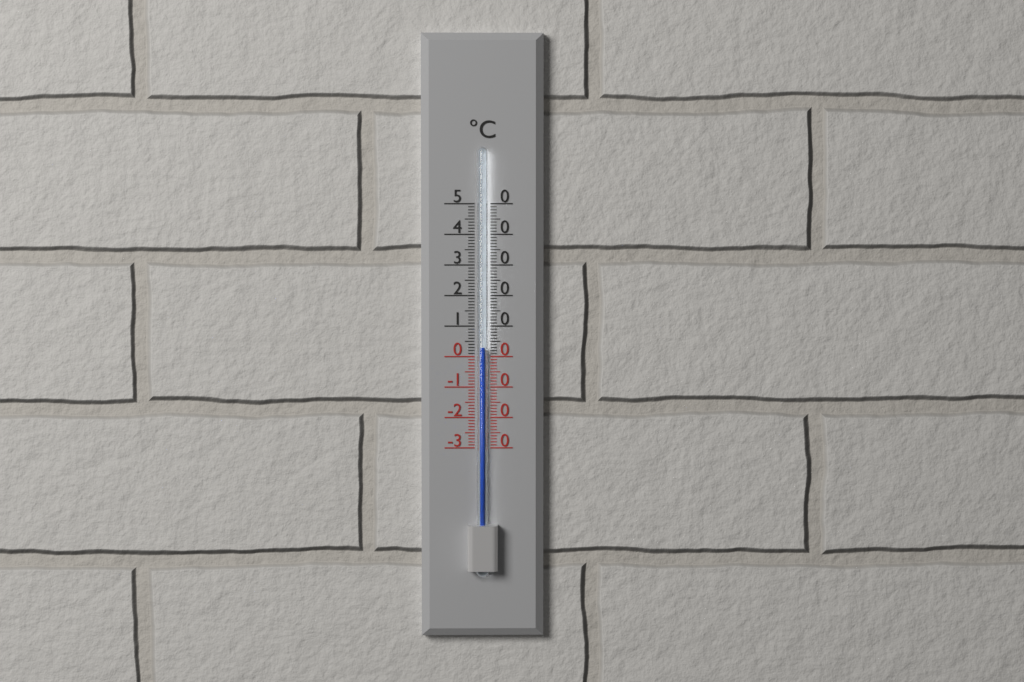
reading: 3 °C
